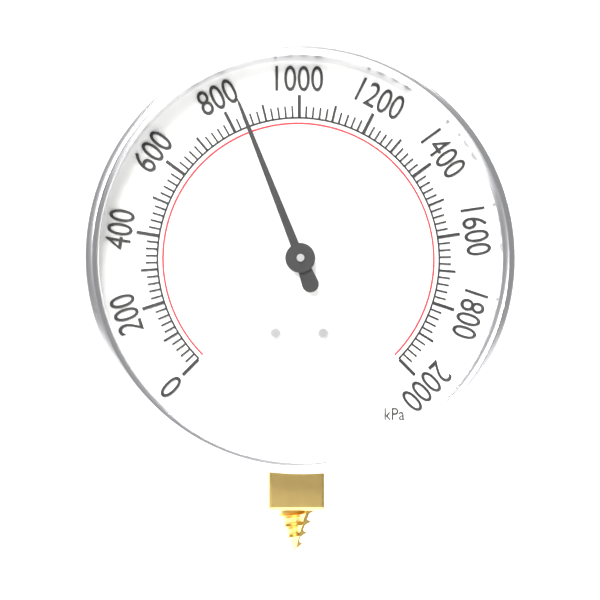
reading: 840 kPa
